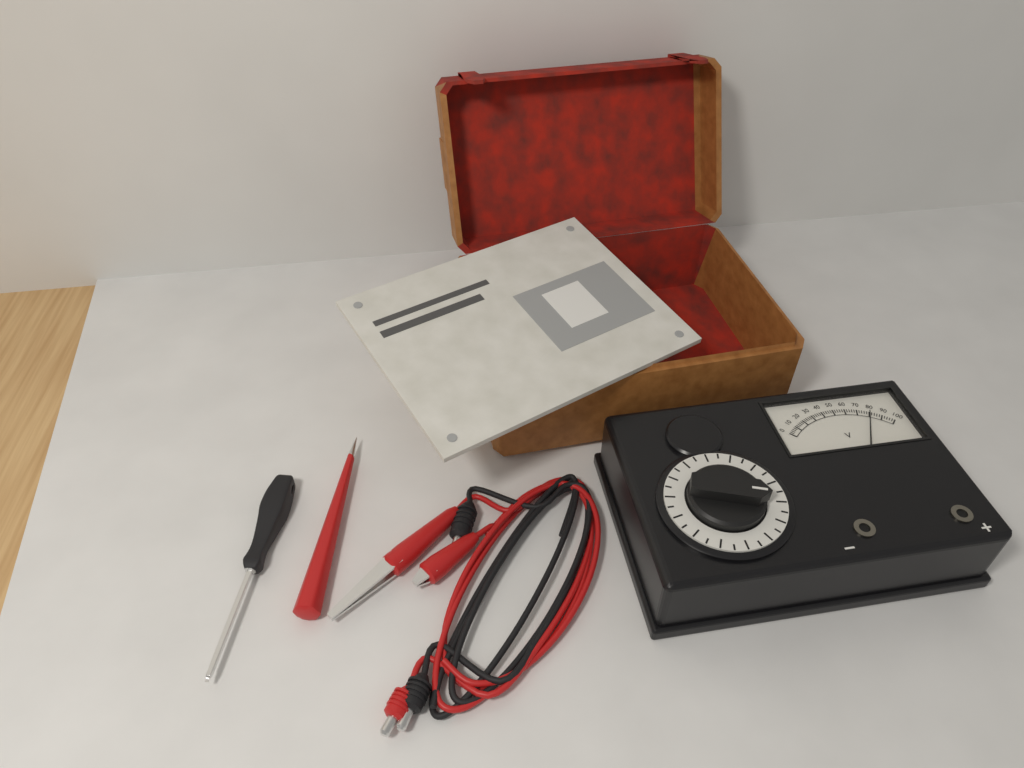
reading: 80 V
